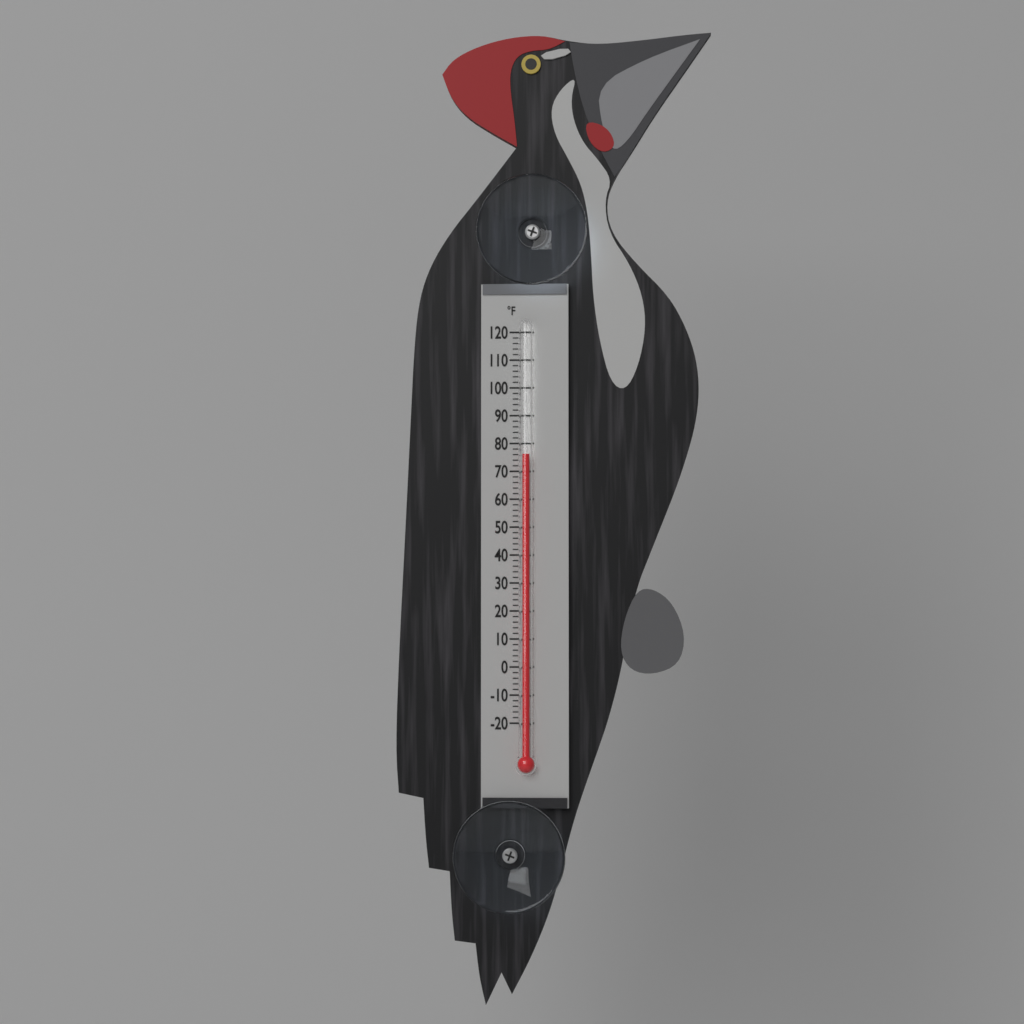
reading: 76 °F
